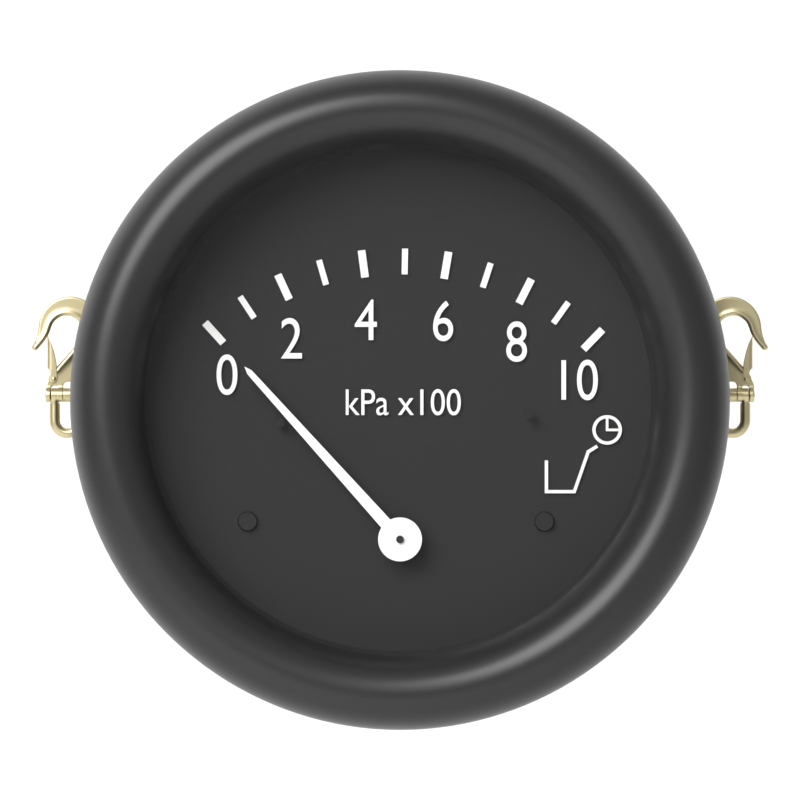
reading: 0 kPa
